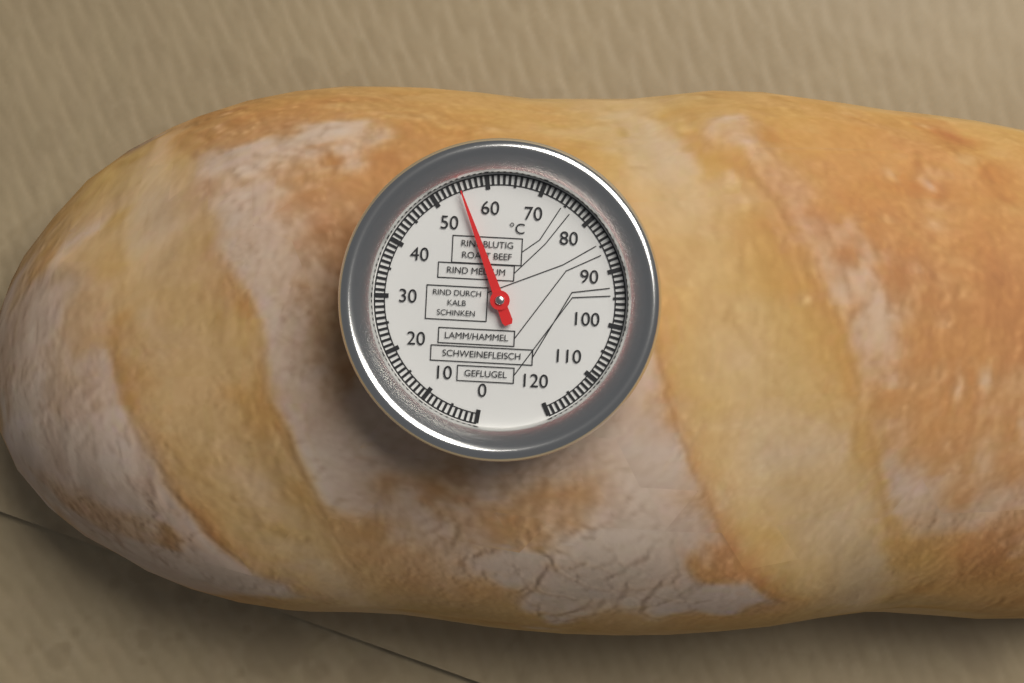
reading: 55 °C
